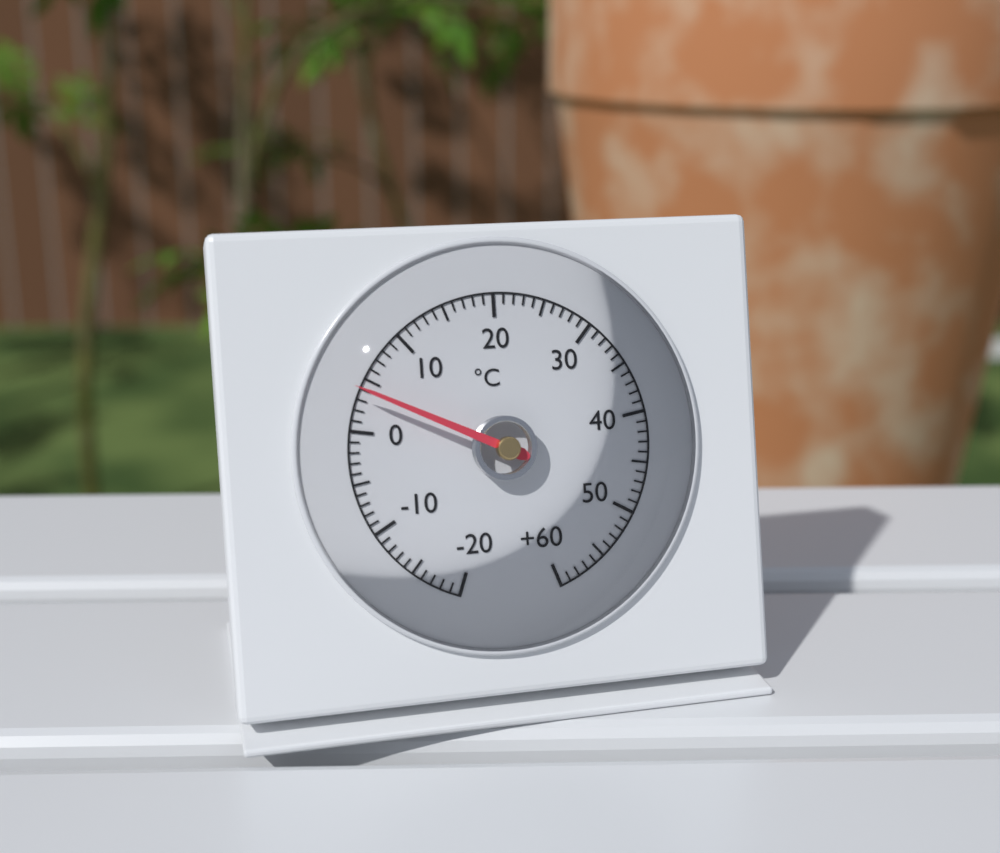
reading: 4 °C
